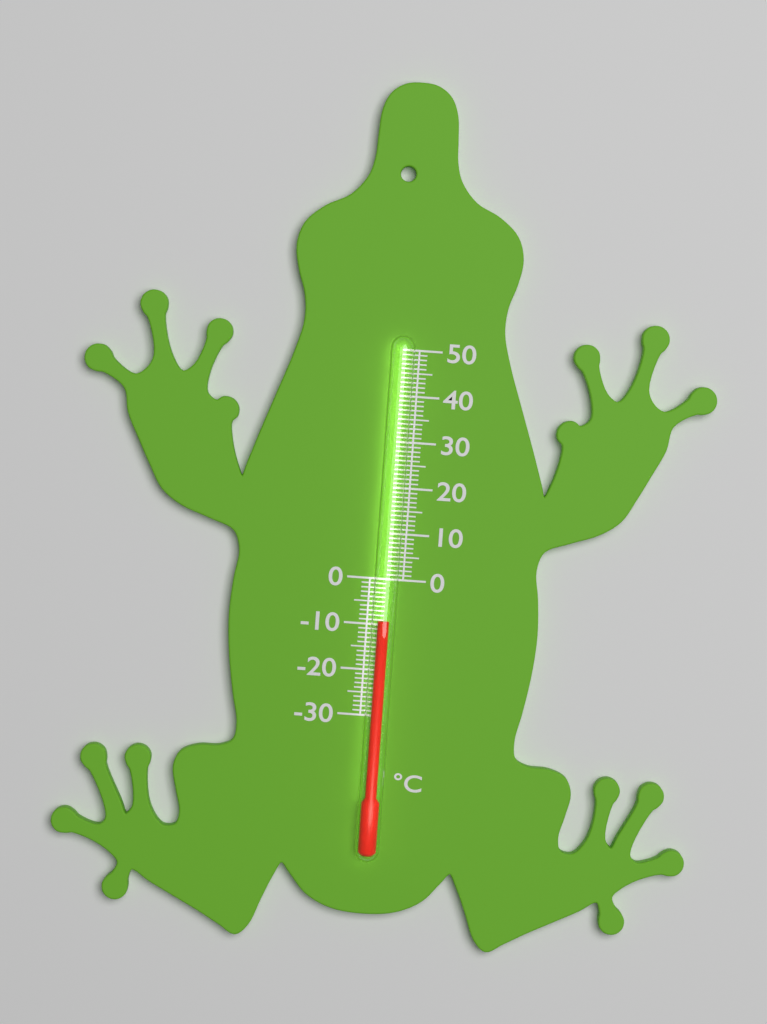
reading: -9 °C
